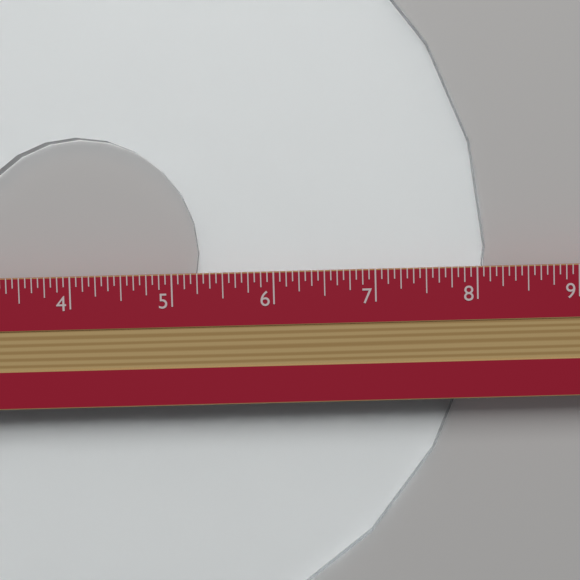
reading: 8.1250 in
